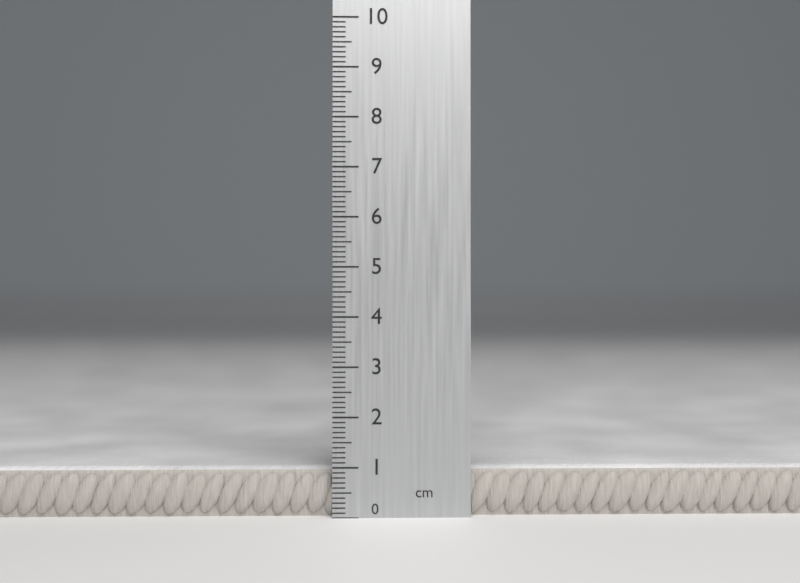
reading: 1.0 cm
